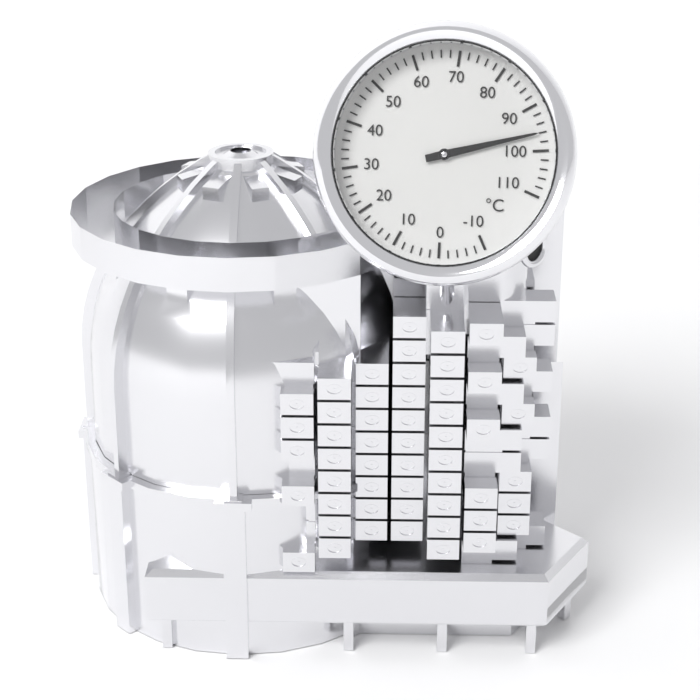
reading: 96 °C
